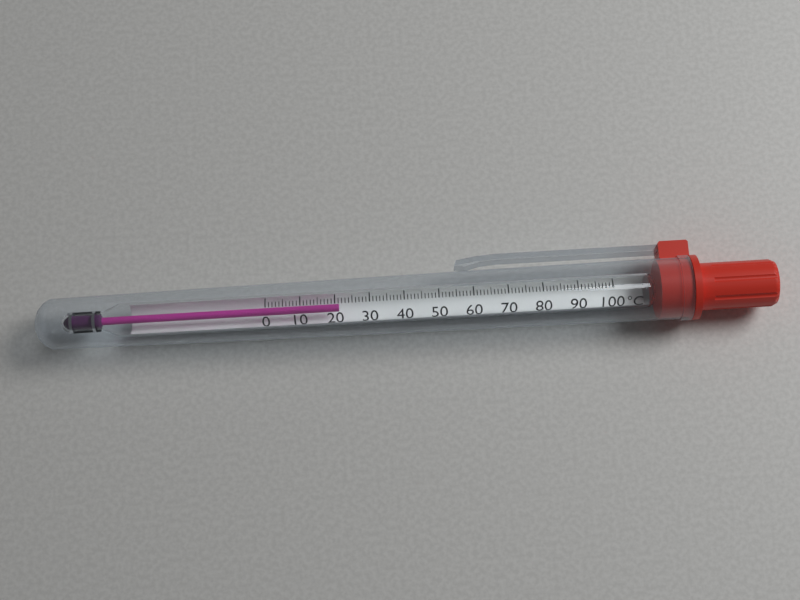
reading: 21 °C
